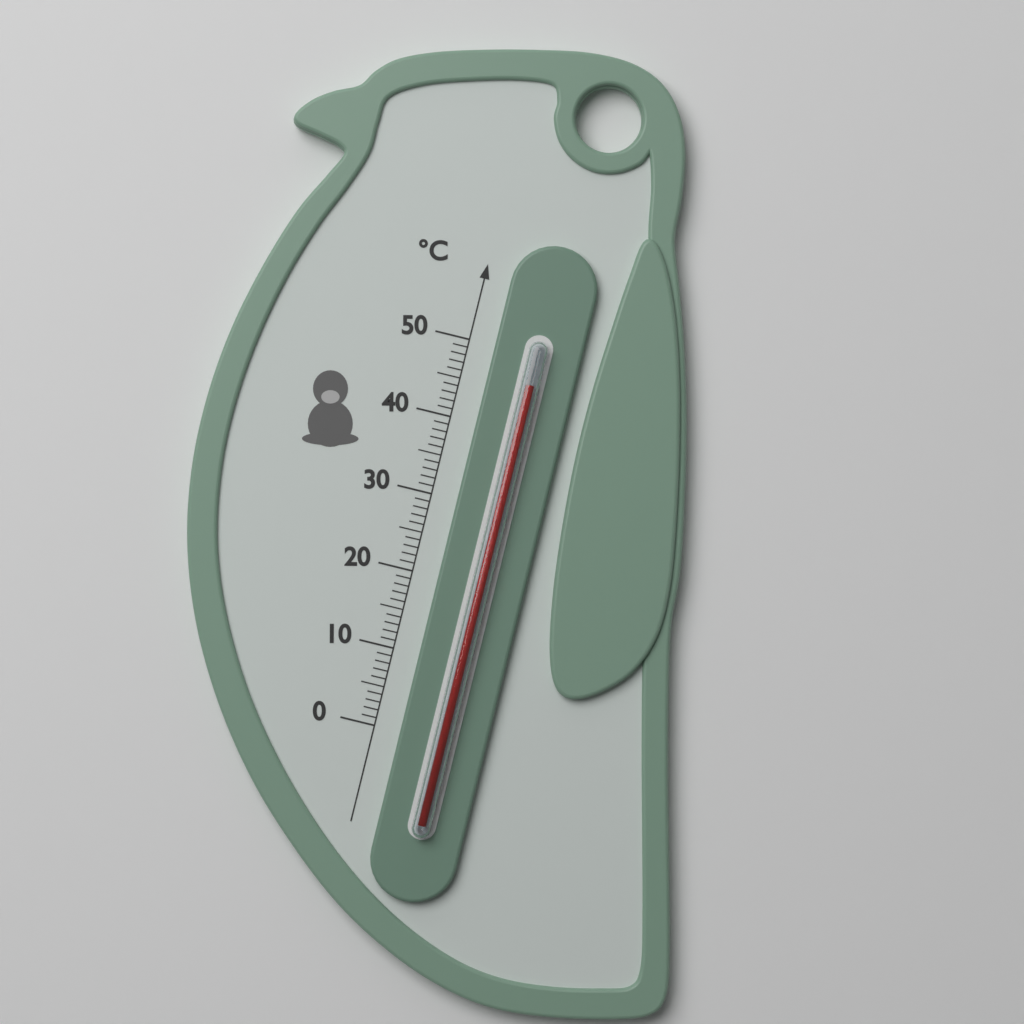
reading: 46 °C
